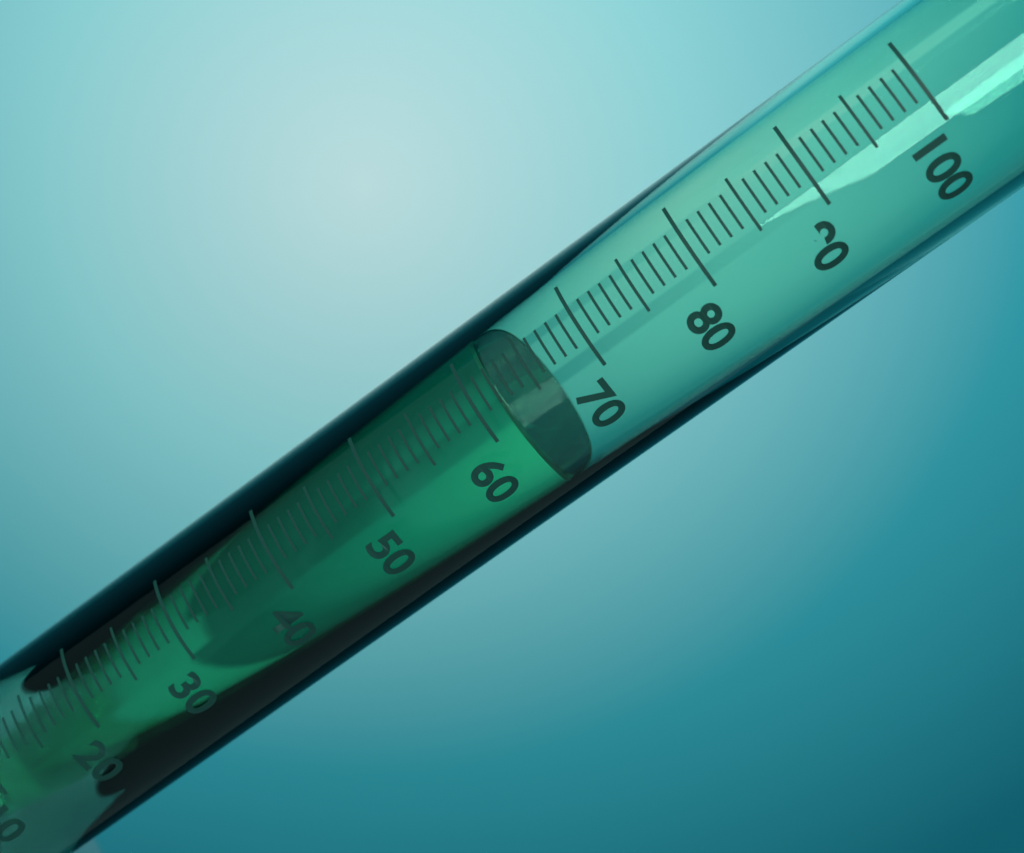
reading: 62 ml
